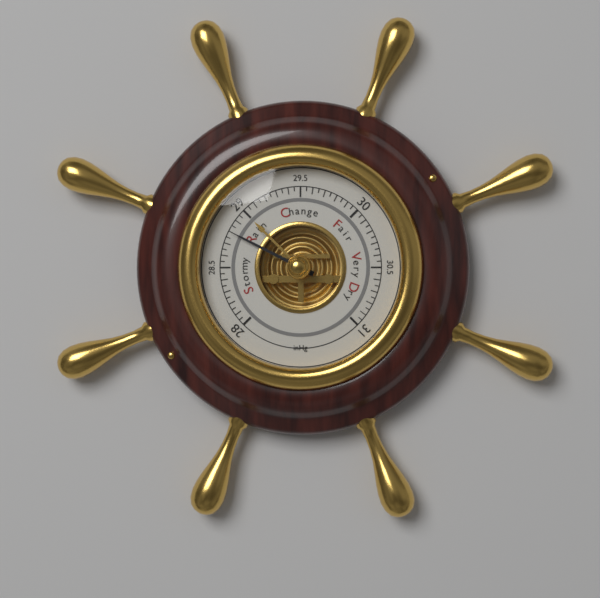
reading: 28.80 inHg
